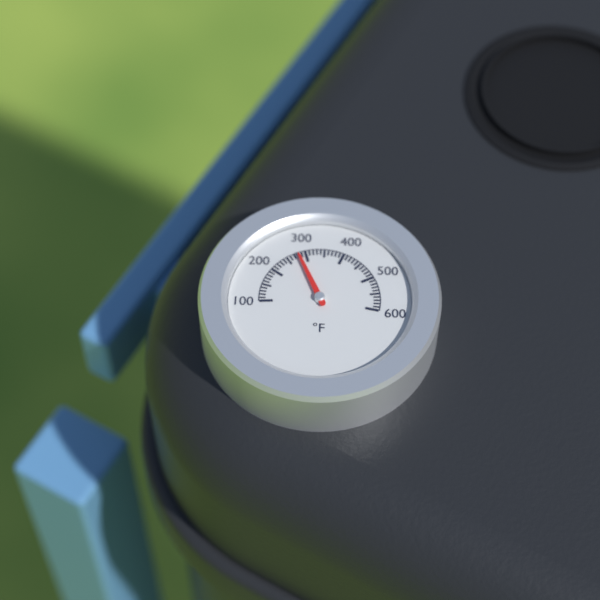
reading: 280 °F
